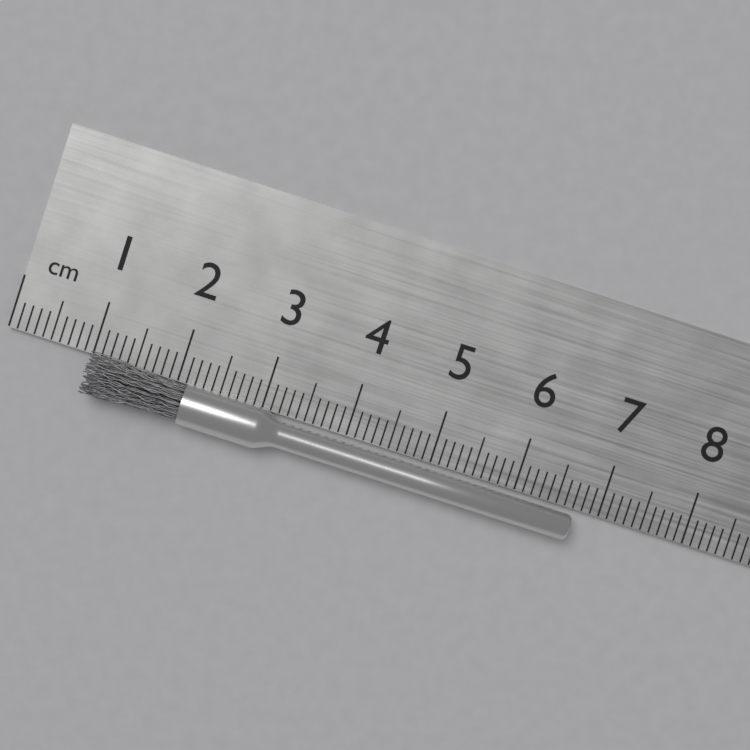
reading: 6.7 cm
